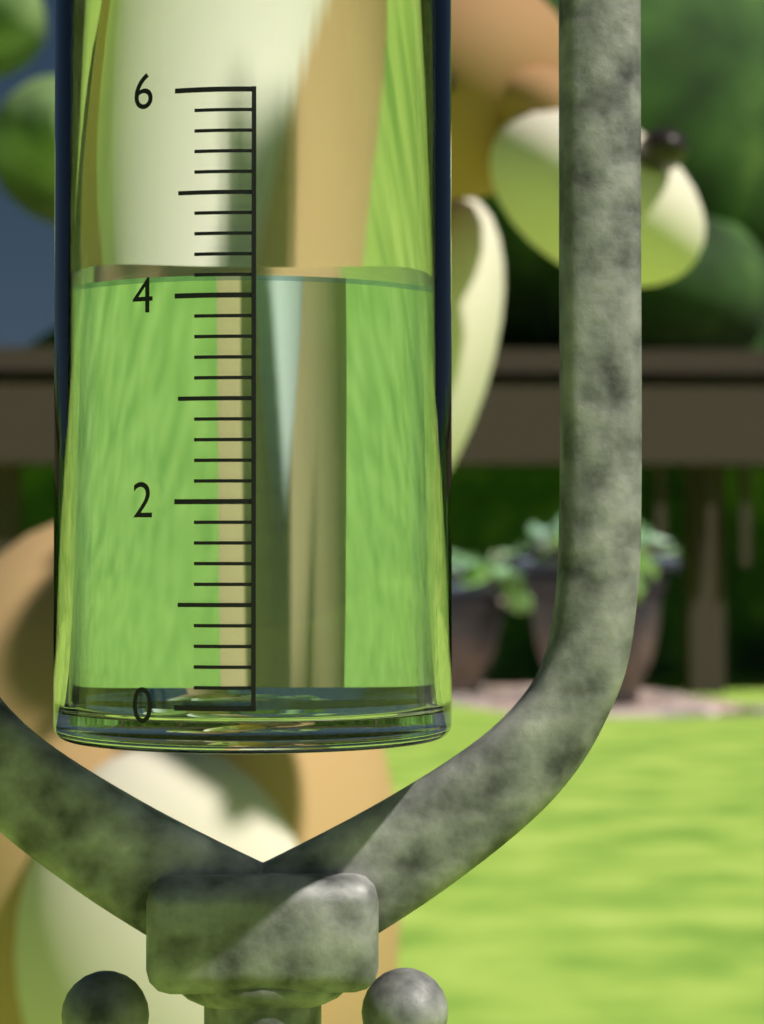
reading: 4.2 (no unit)
